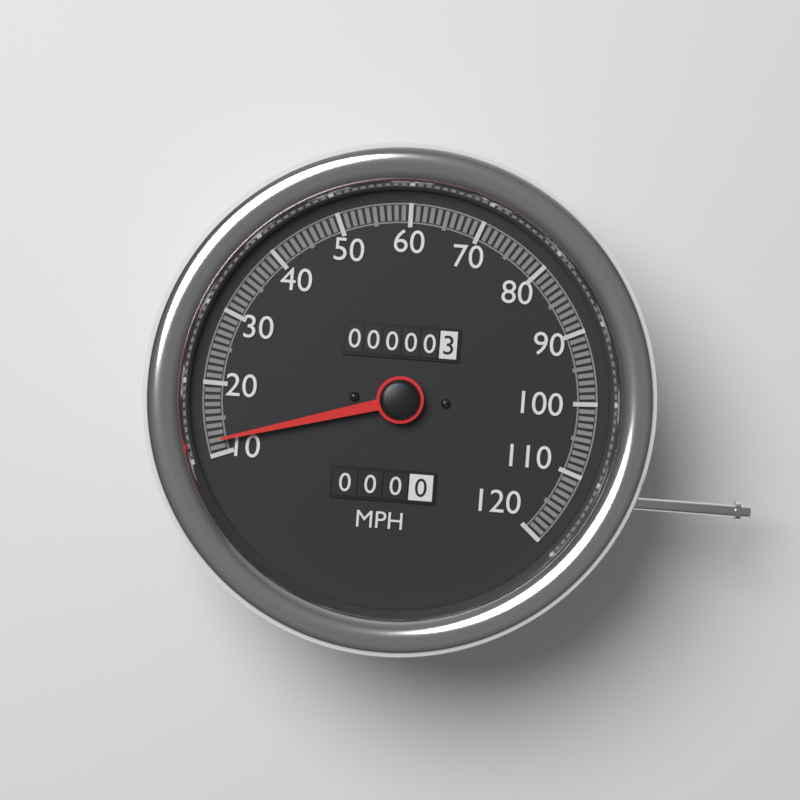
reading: 12 MPH
